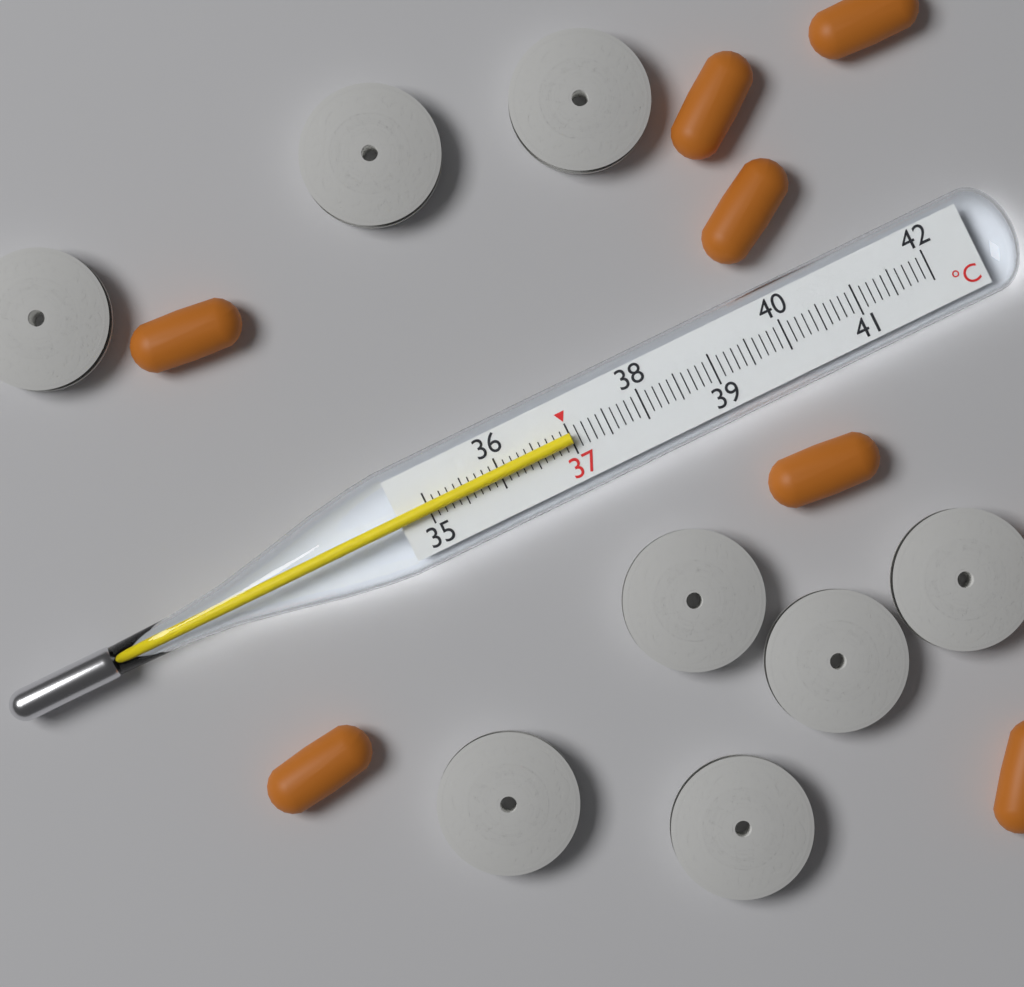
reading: 37.0 °C
